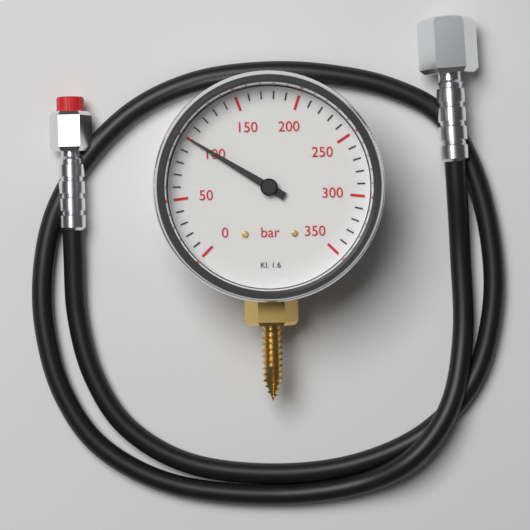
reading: 100 bar
